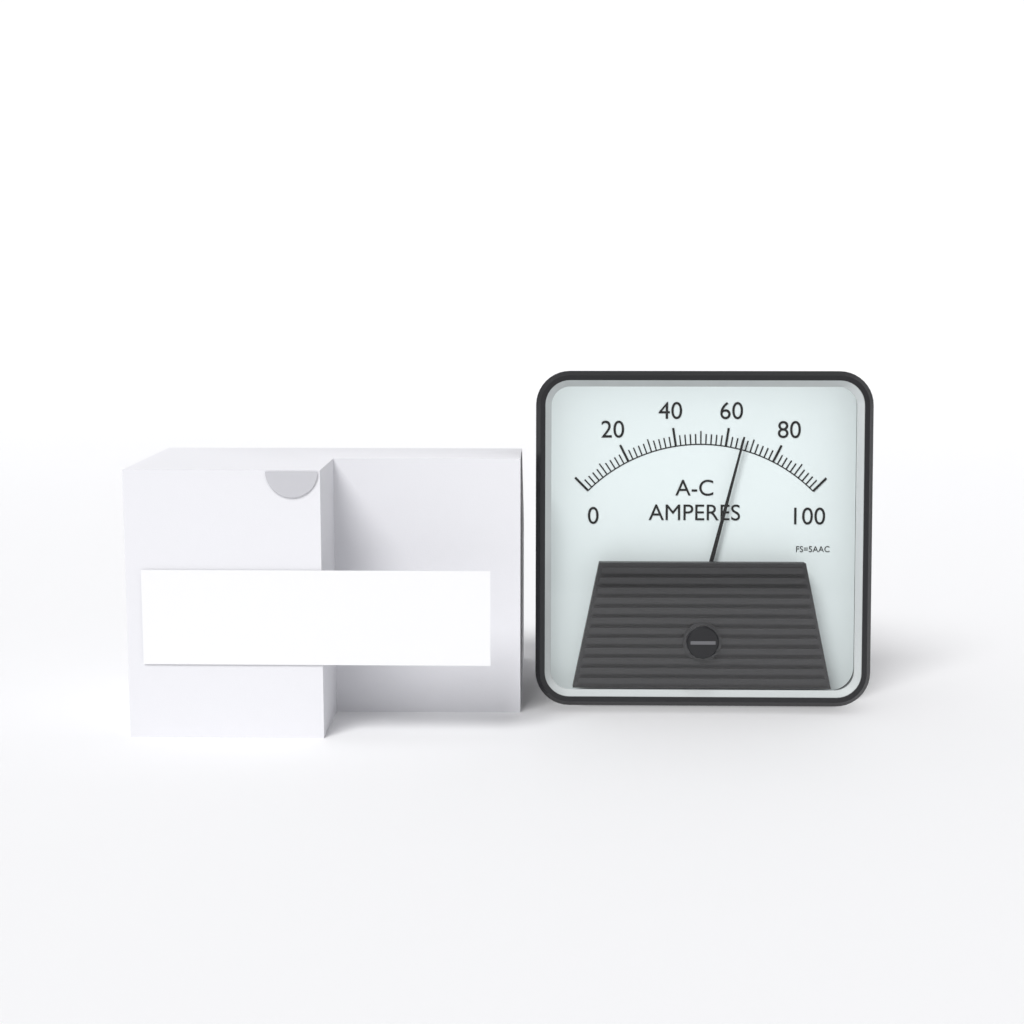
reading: 66 A
